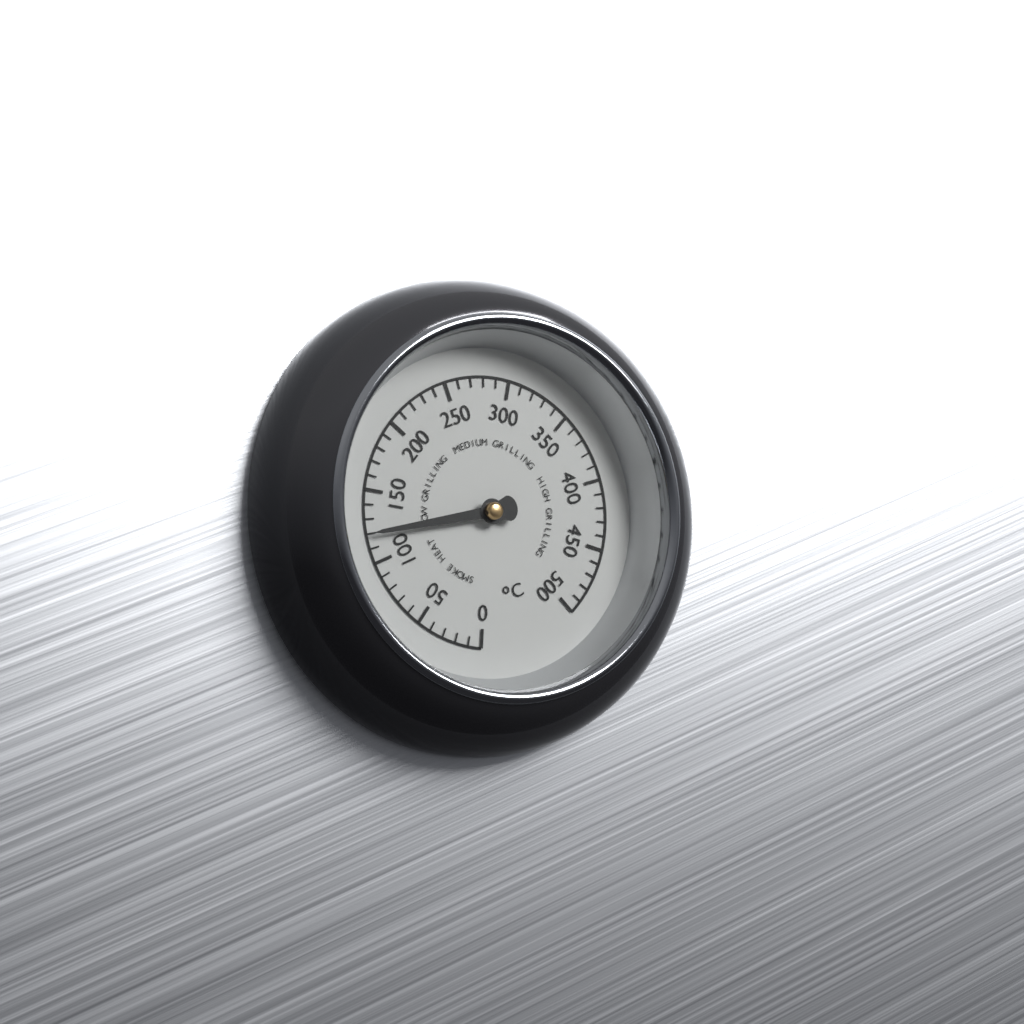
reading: 120 °C
